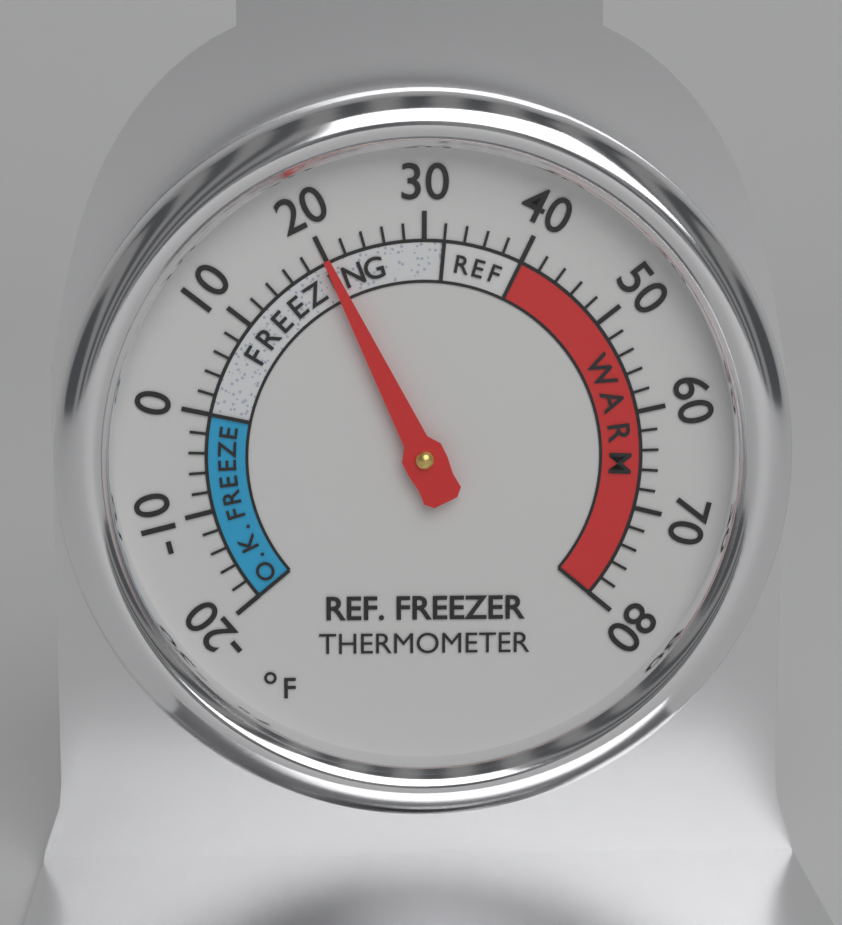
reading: 20 °F
